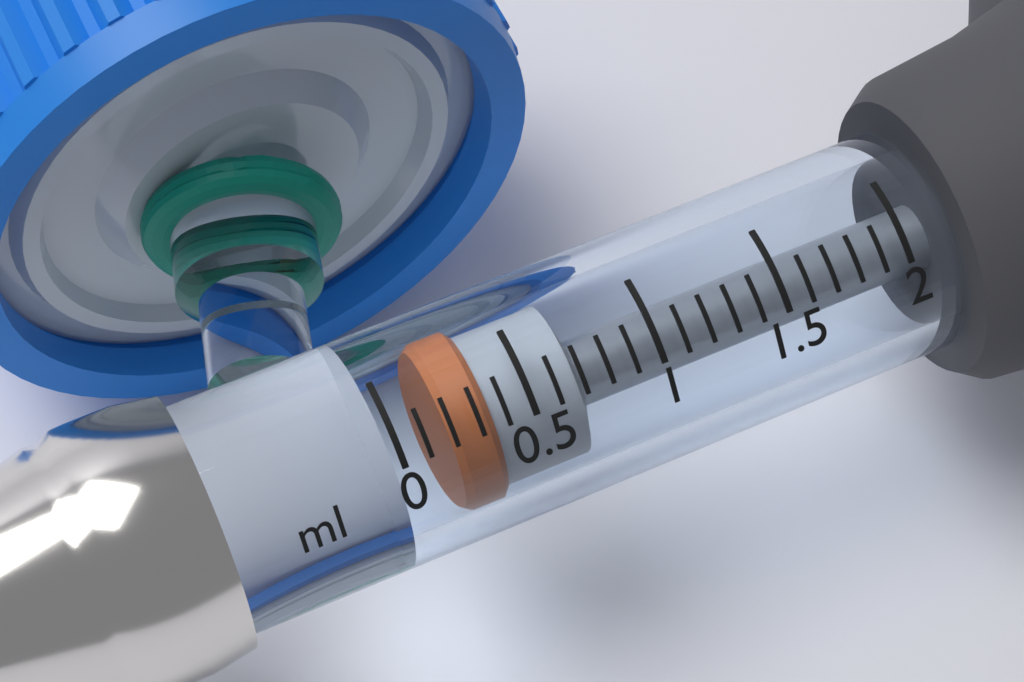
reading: 0.2 ml
